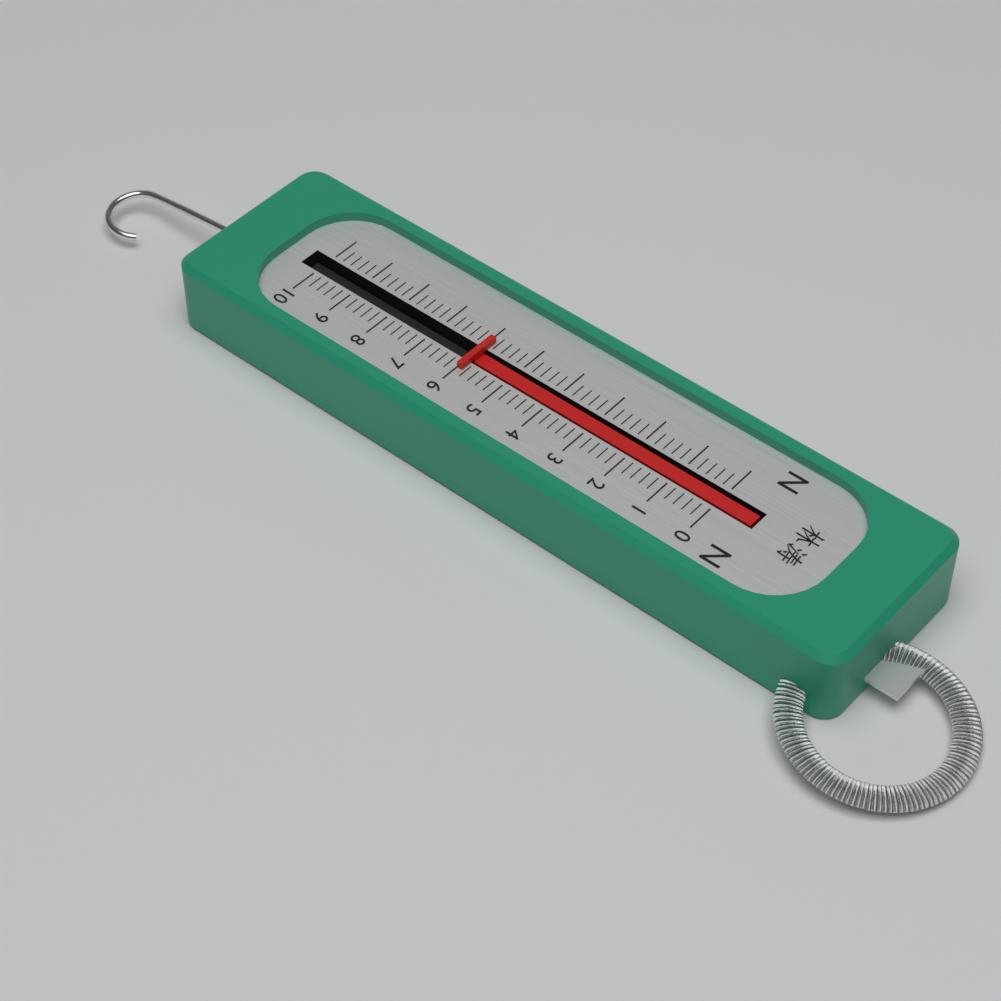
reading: 6.0 N
